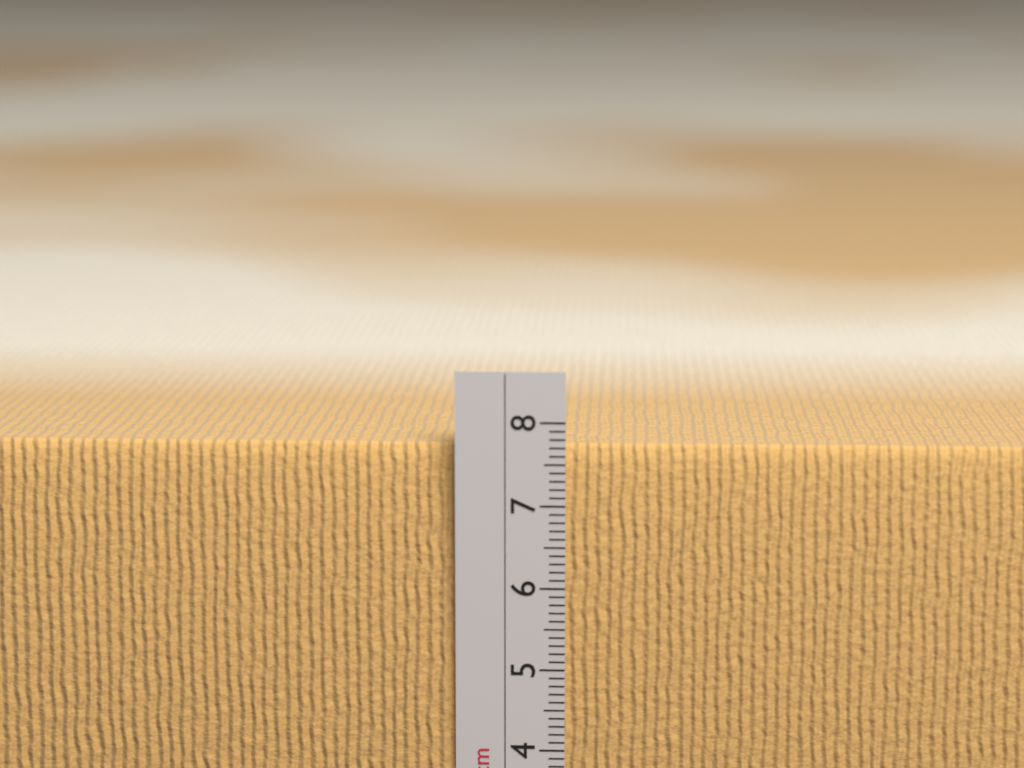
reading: 7.7 cm
